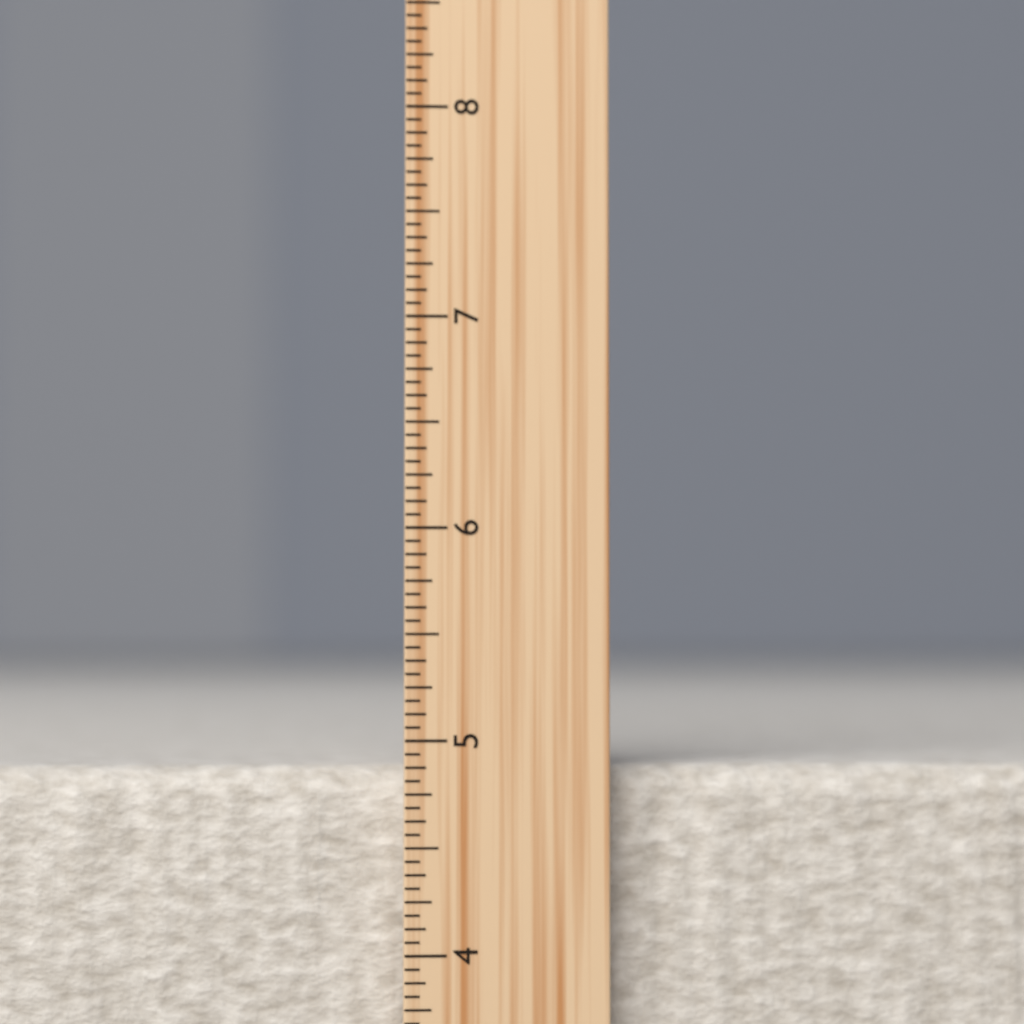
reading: 4.8750 inch
